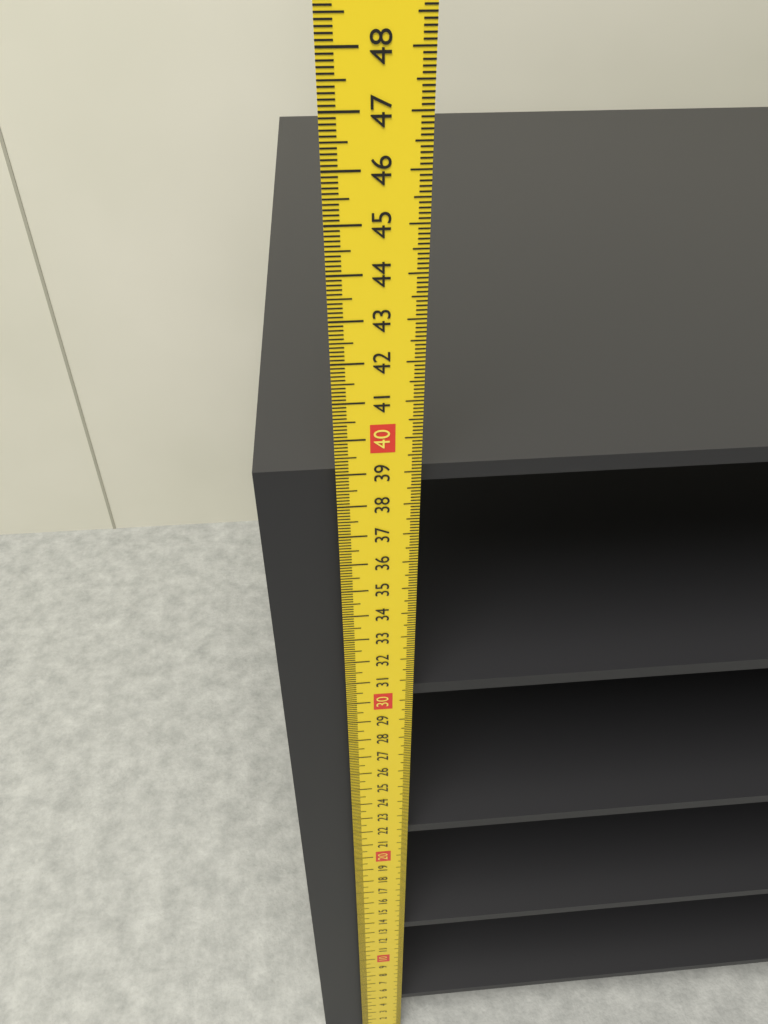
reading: 38.9 cm
